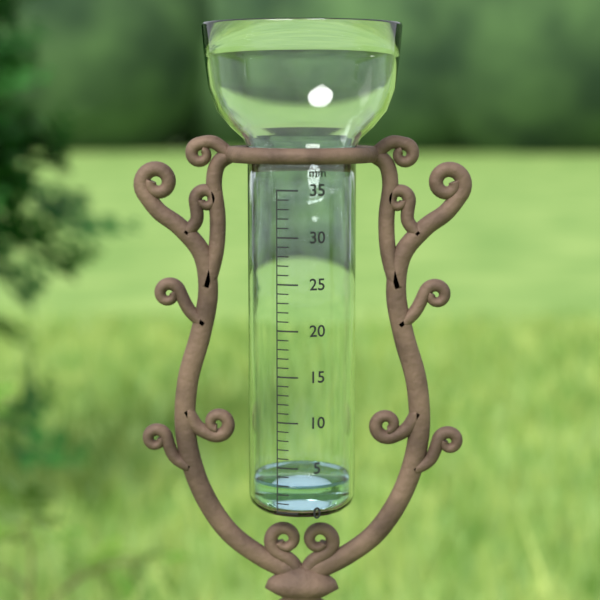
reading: 3 mm
